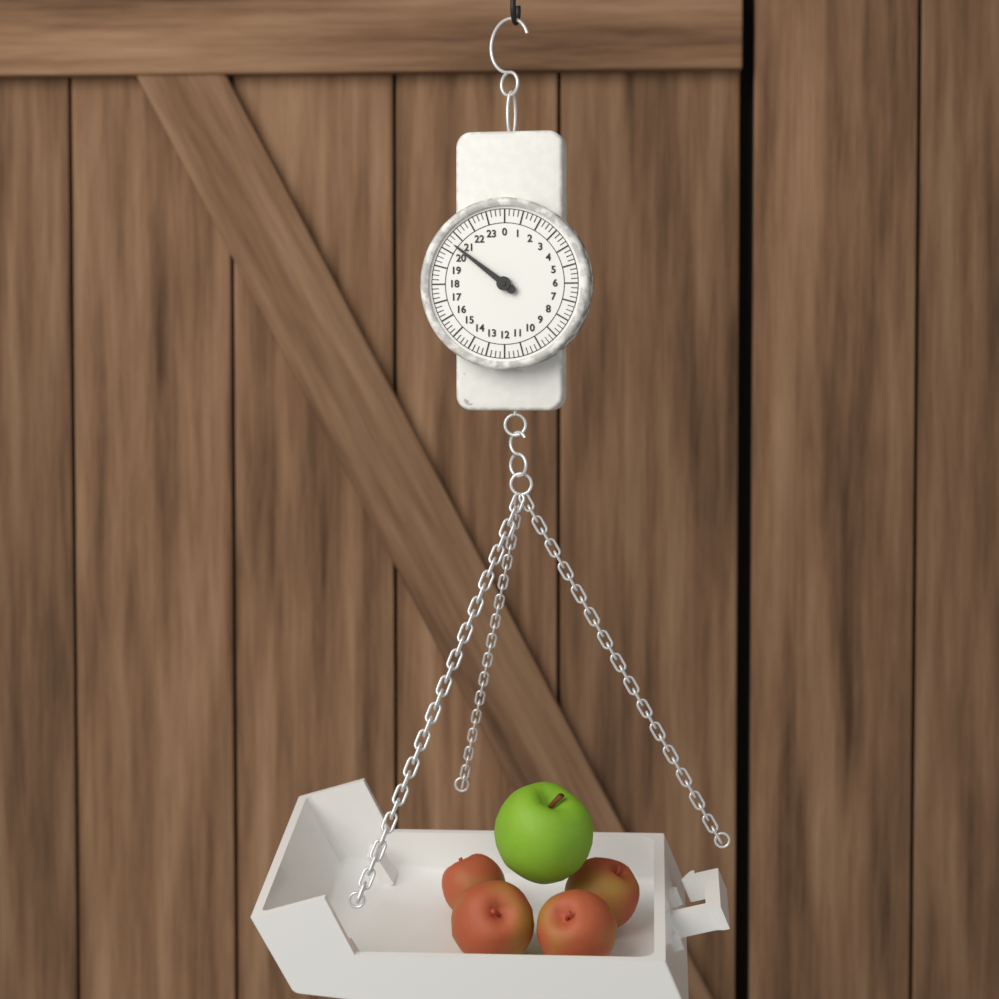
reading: 20.50 (no unit)
